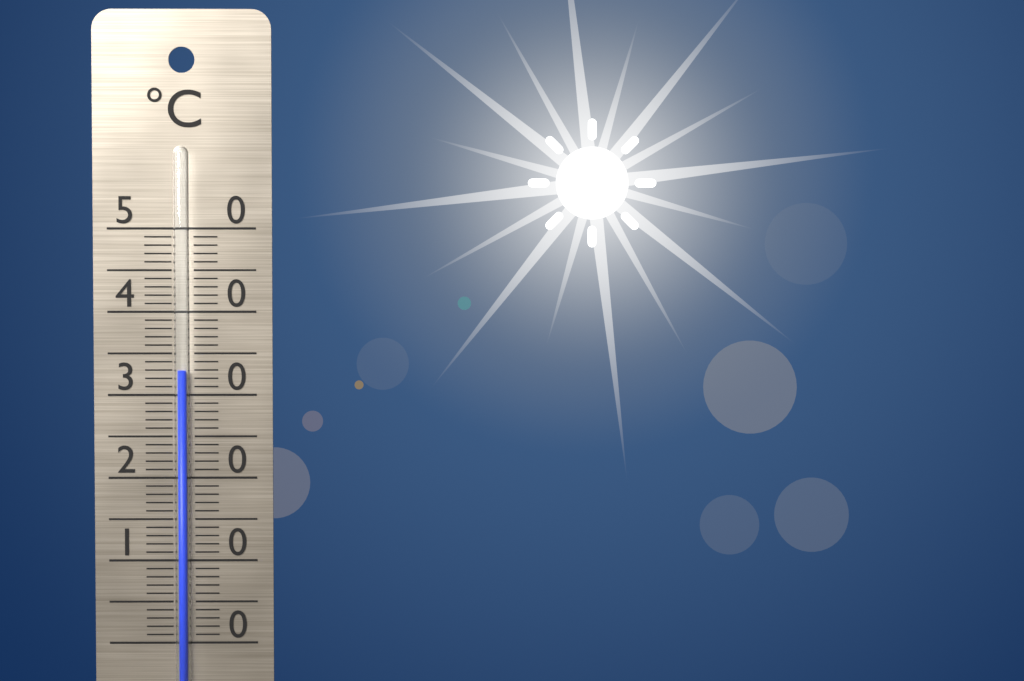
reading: 33 °C
